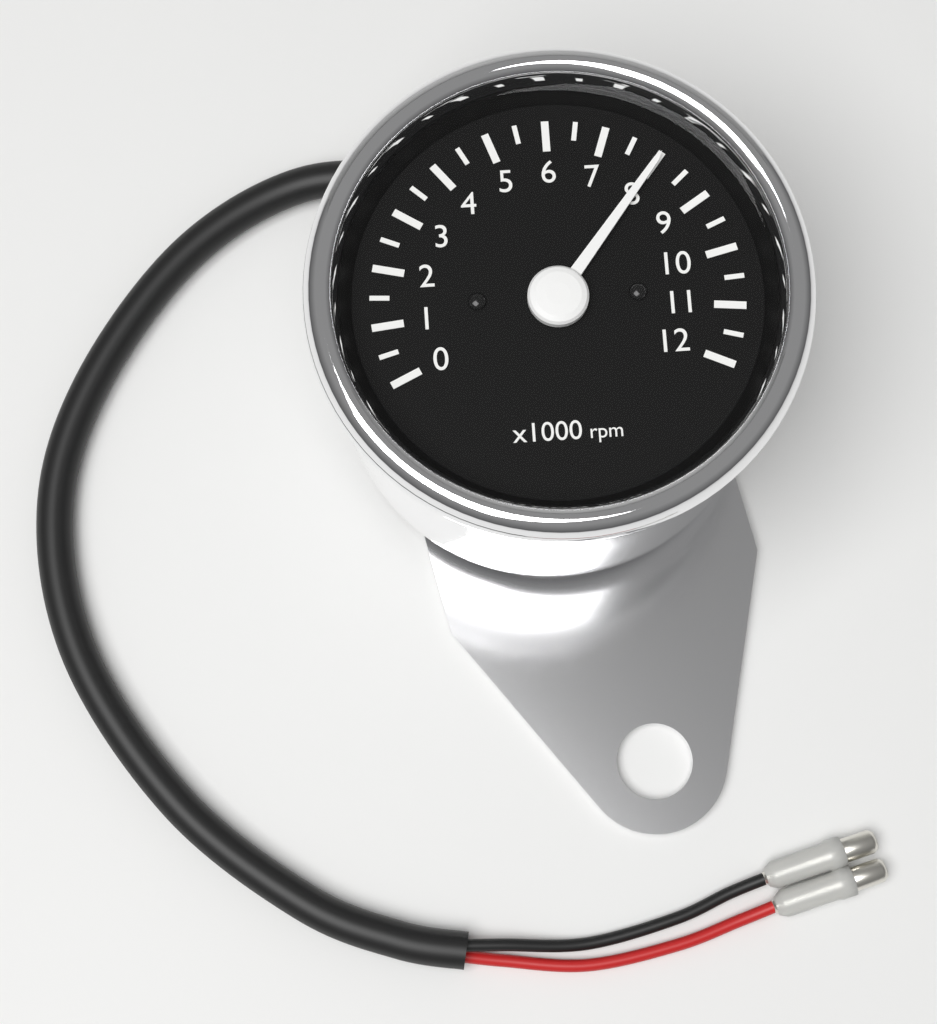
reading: 8000 rpm
